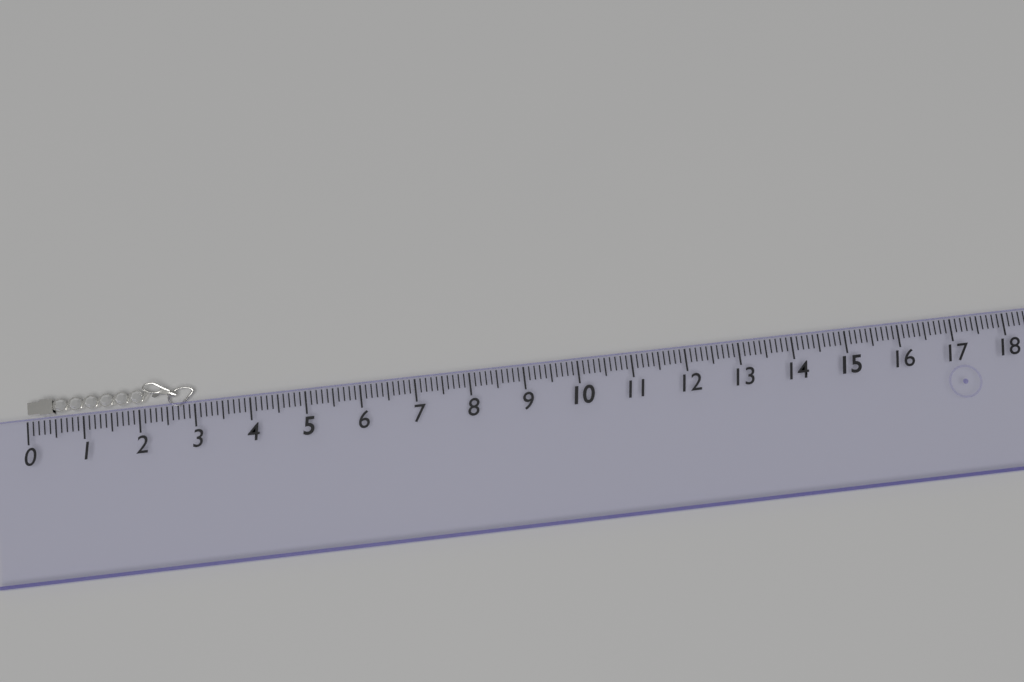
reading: 3.0 (no unit)
